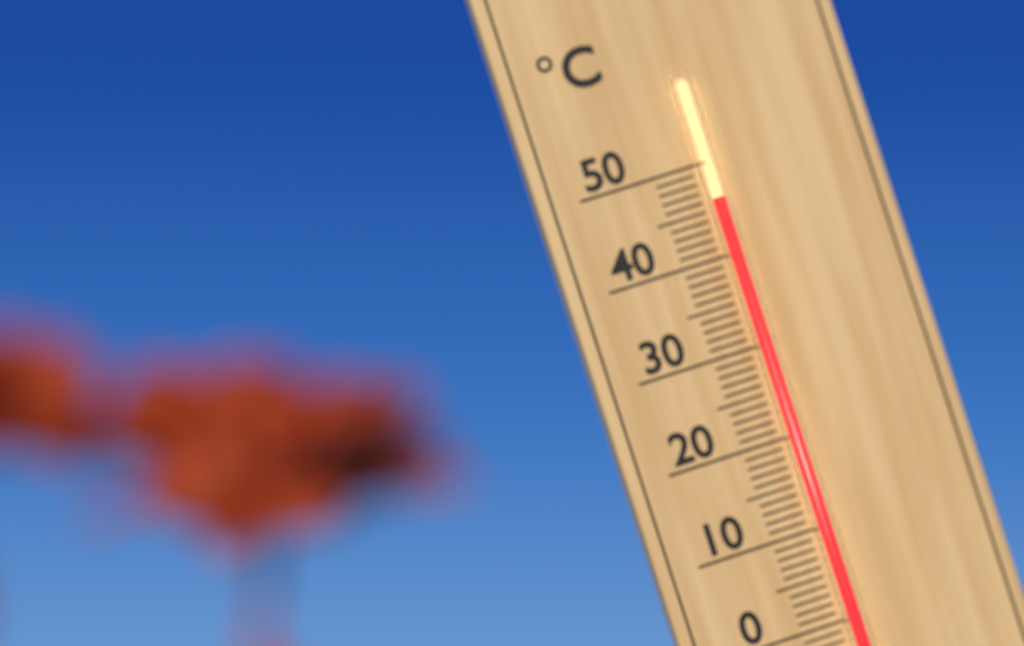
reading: 46 °C
